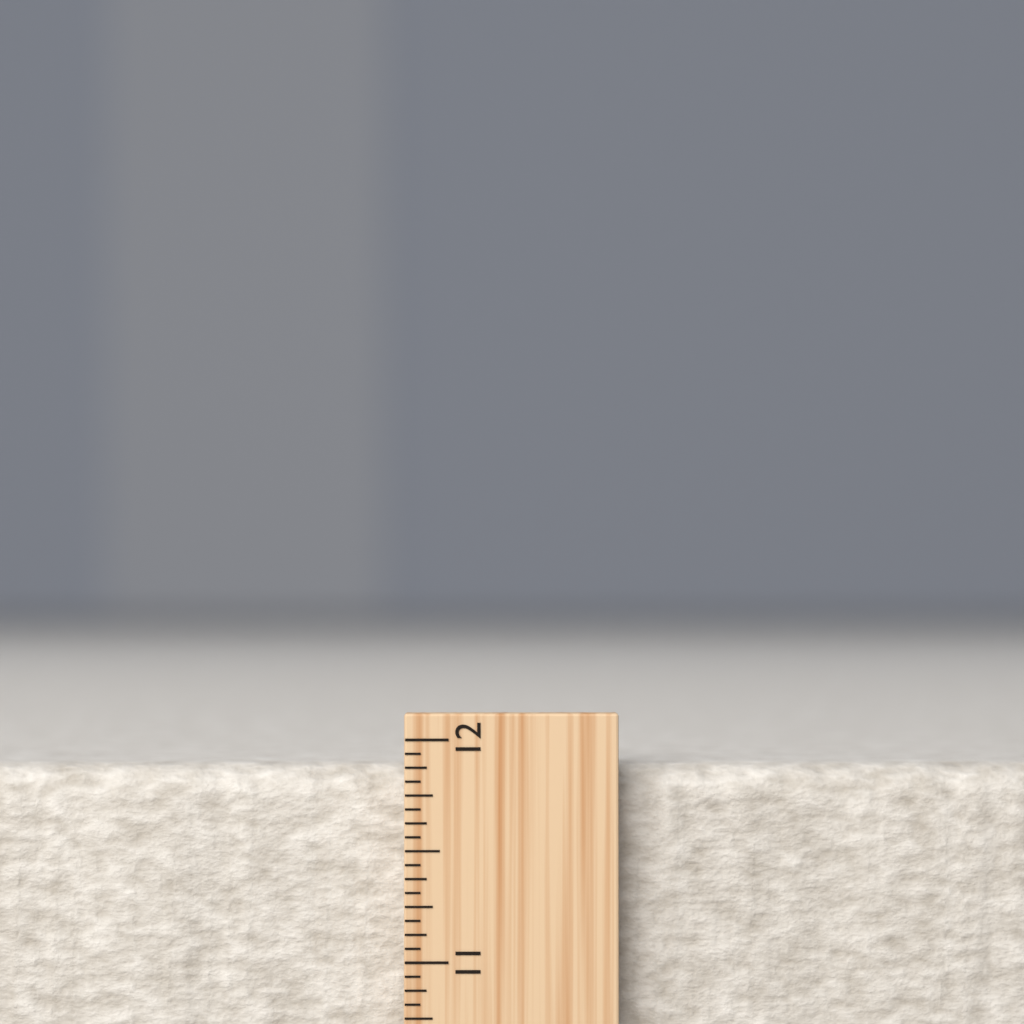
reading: 11.8750 inch
